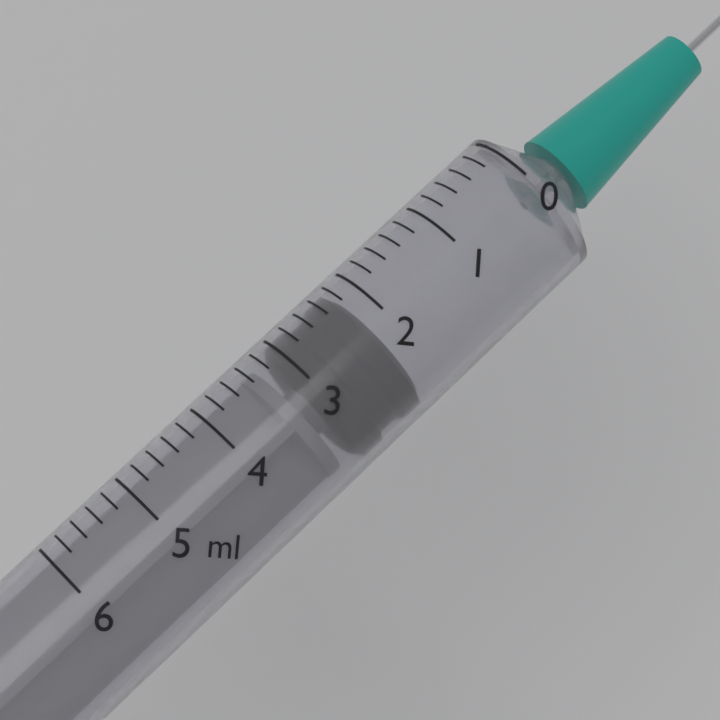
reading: 2.2 ml
